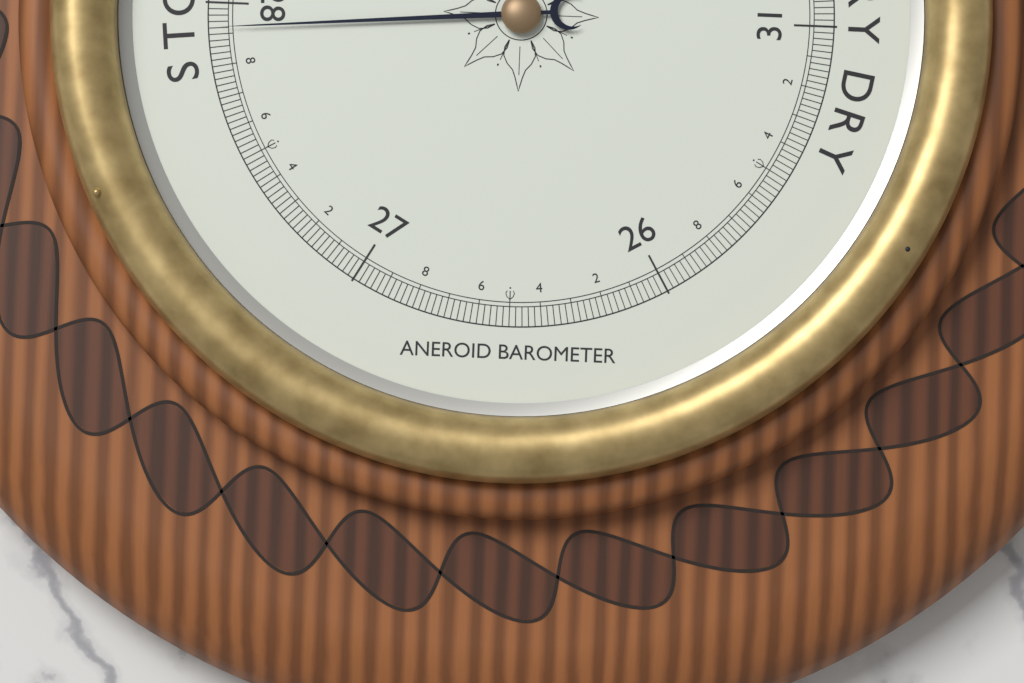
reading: 27.92 inHg
